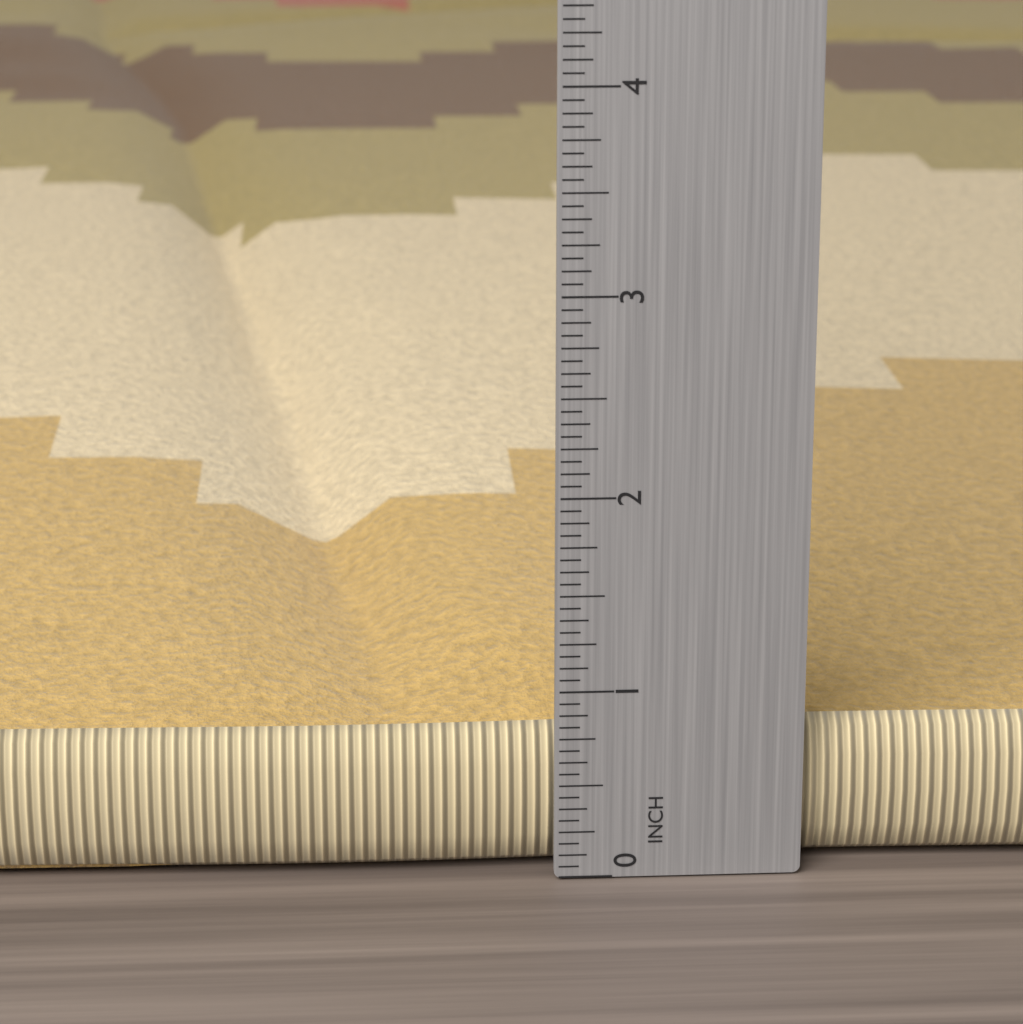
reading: 0.9375 in
